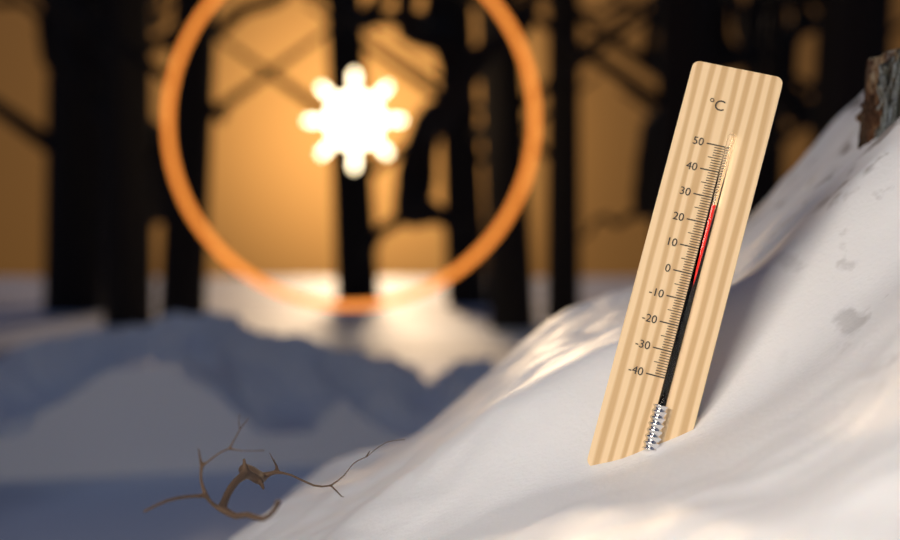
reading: 27 °C
